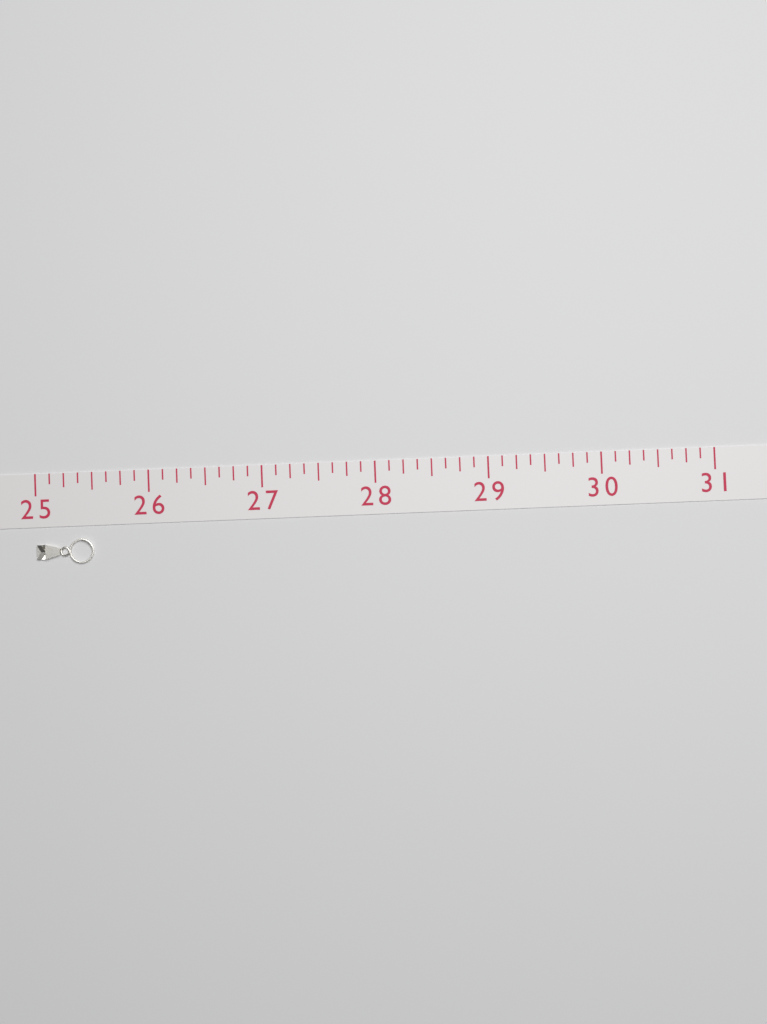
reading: 25.500 (no unit)
